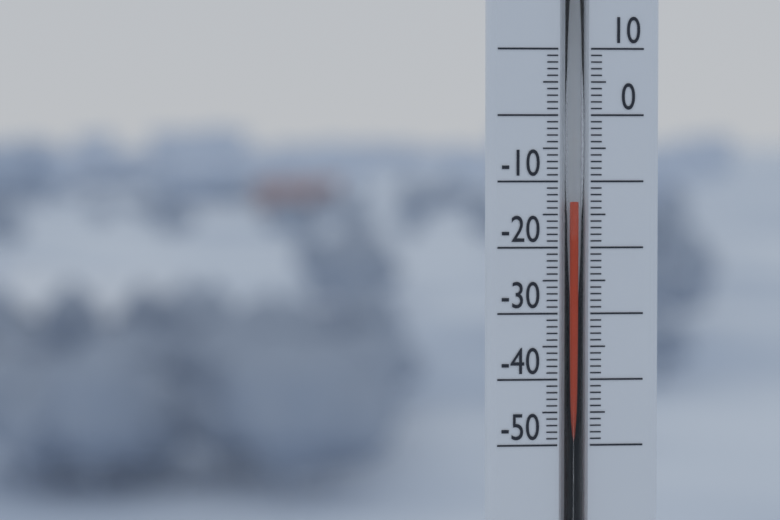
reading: -13 (no unit)
